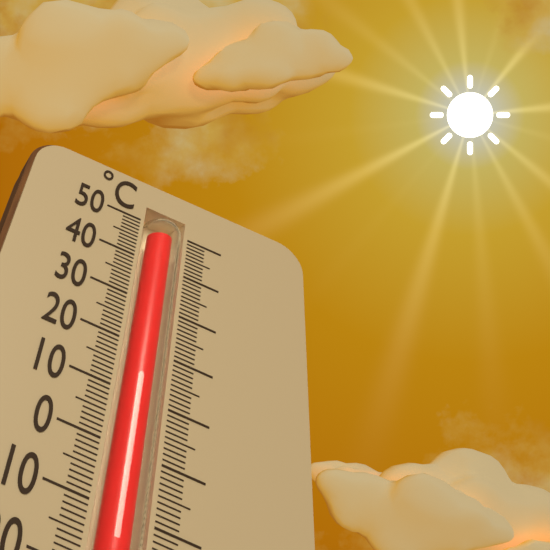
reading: 48 °C
